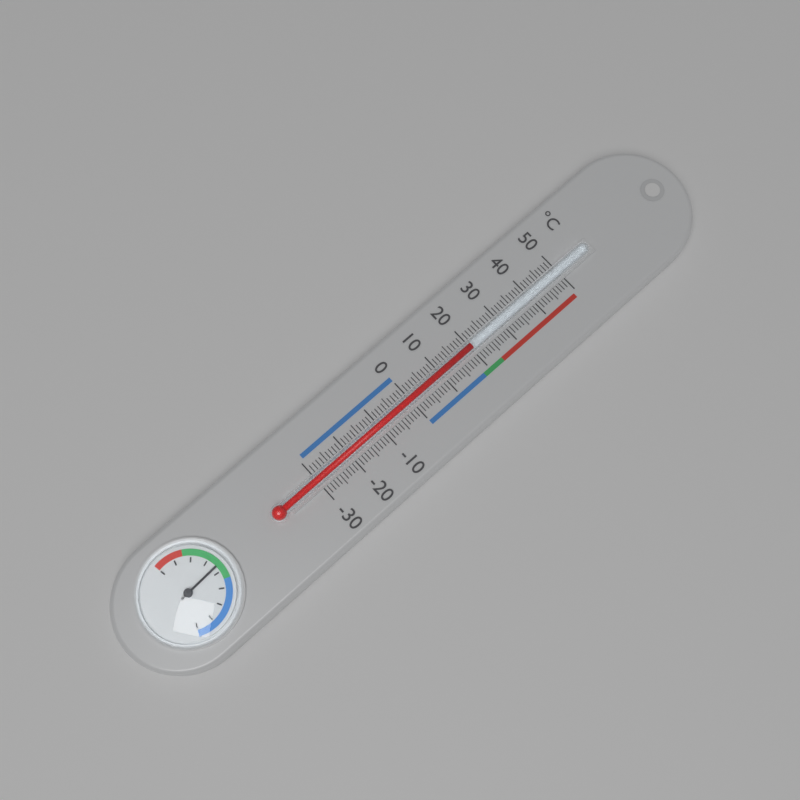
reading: 20 °C
